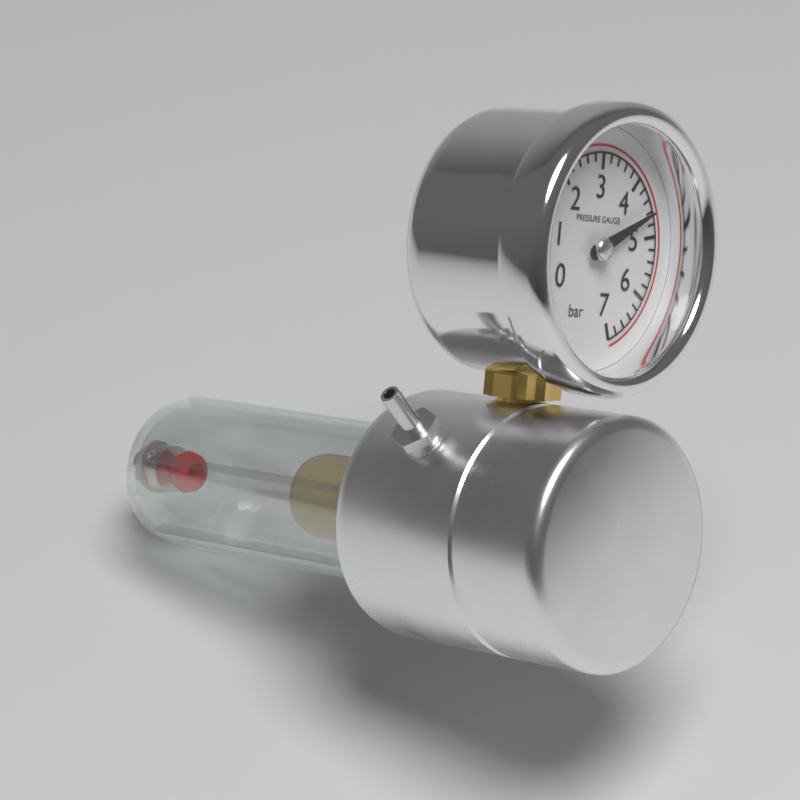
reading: 4.6 bar
